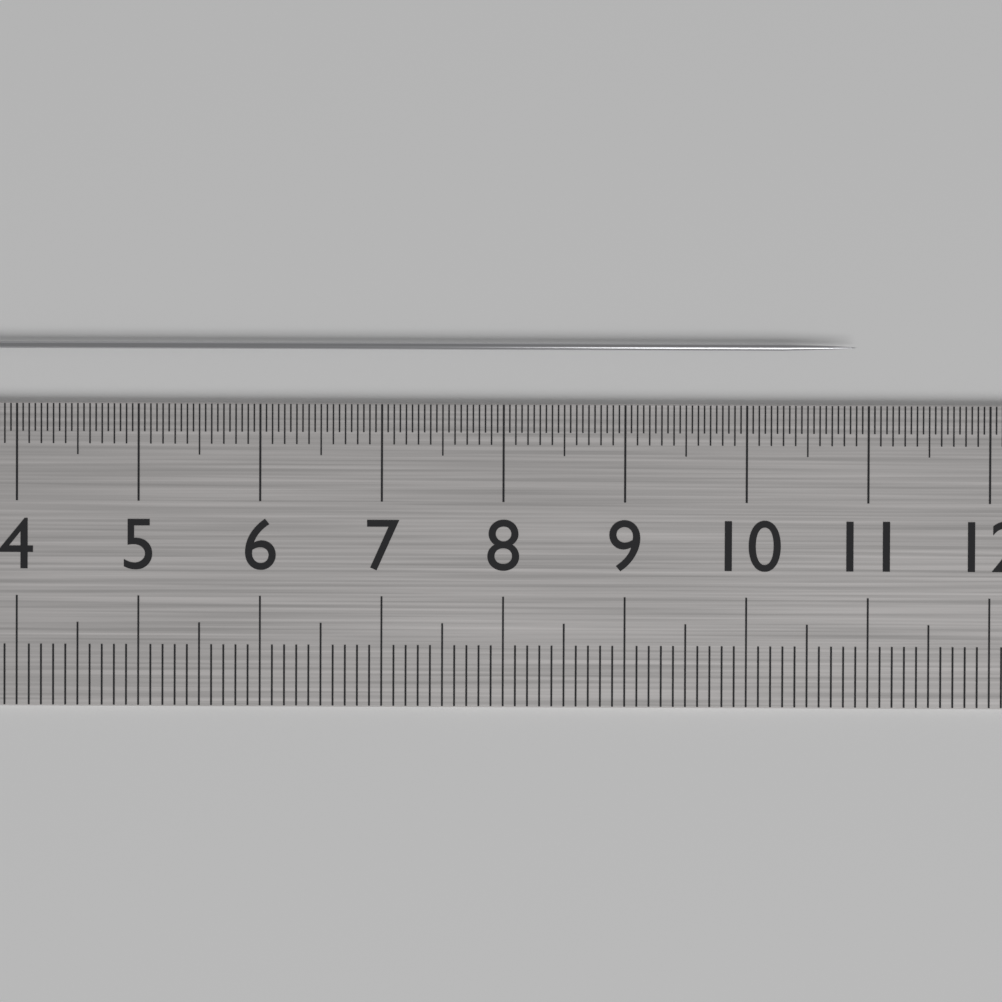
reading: 10.90 cm
